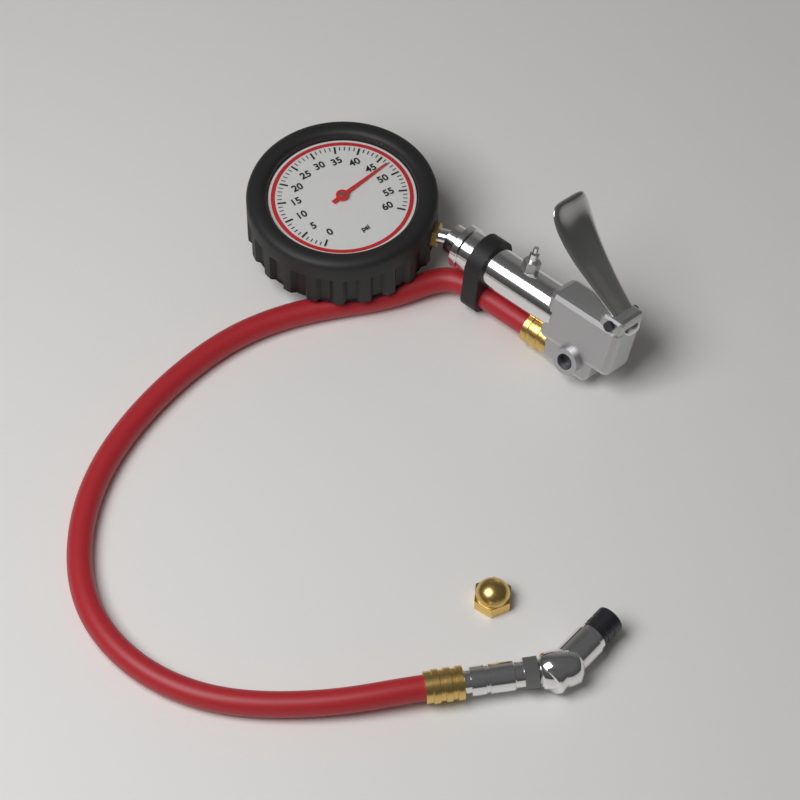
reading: 47 psi
